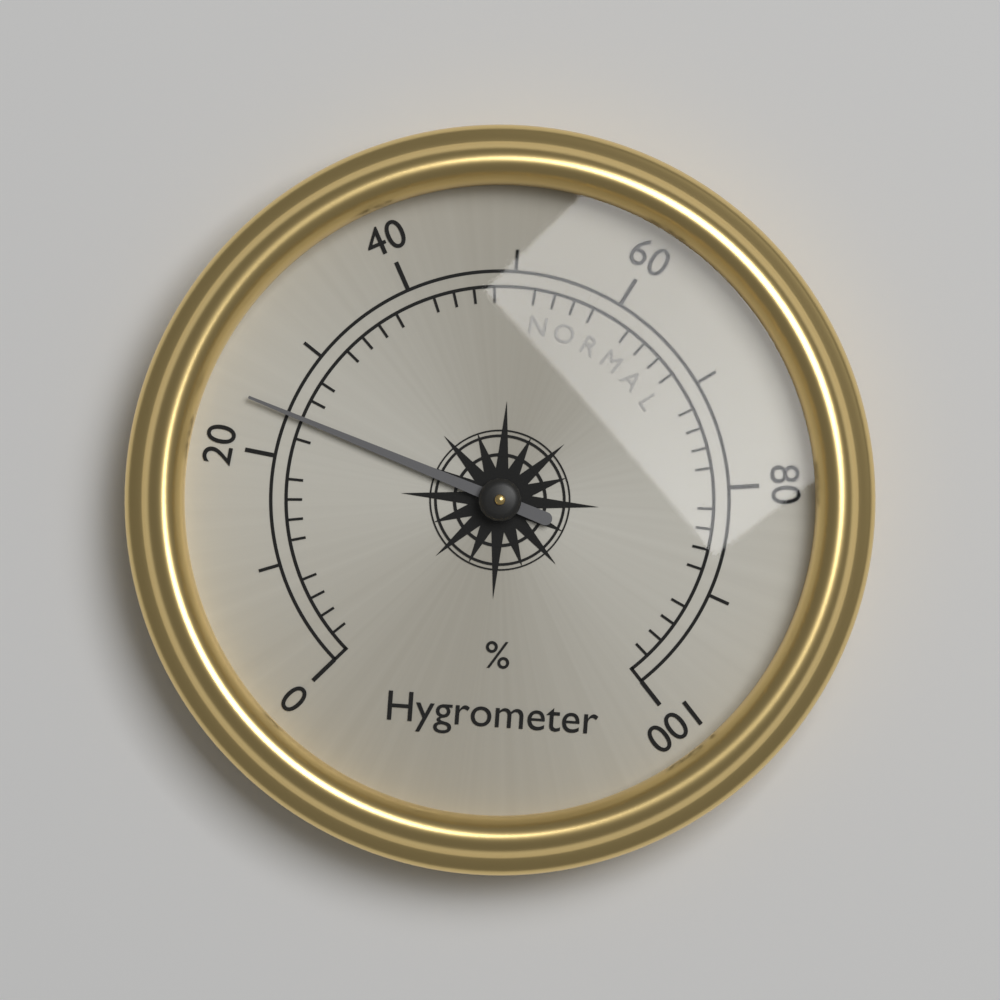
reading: 24 %
